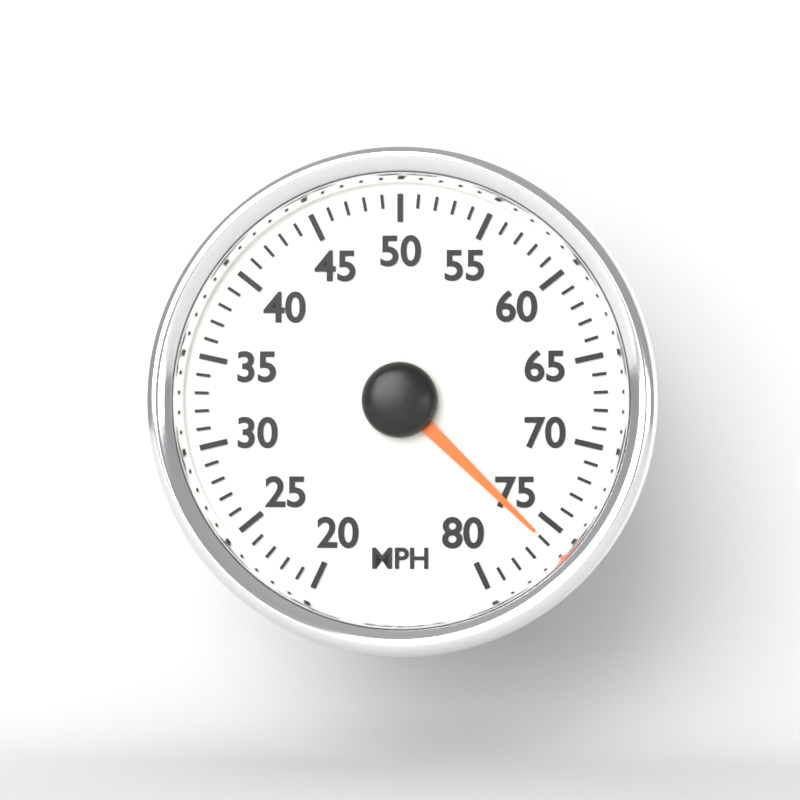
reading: 76 MPH
